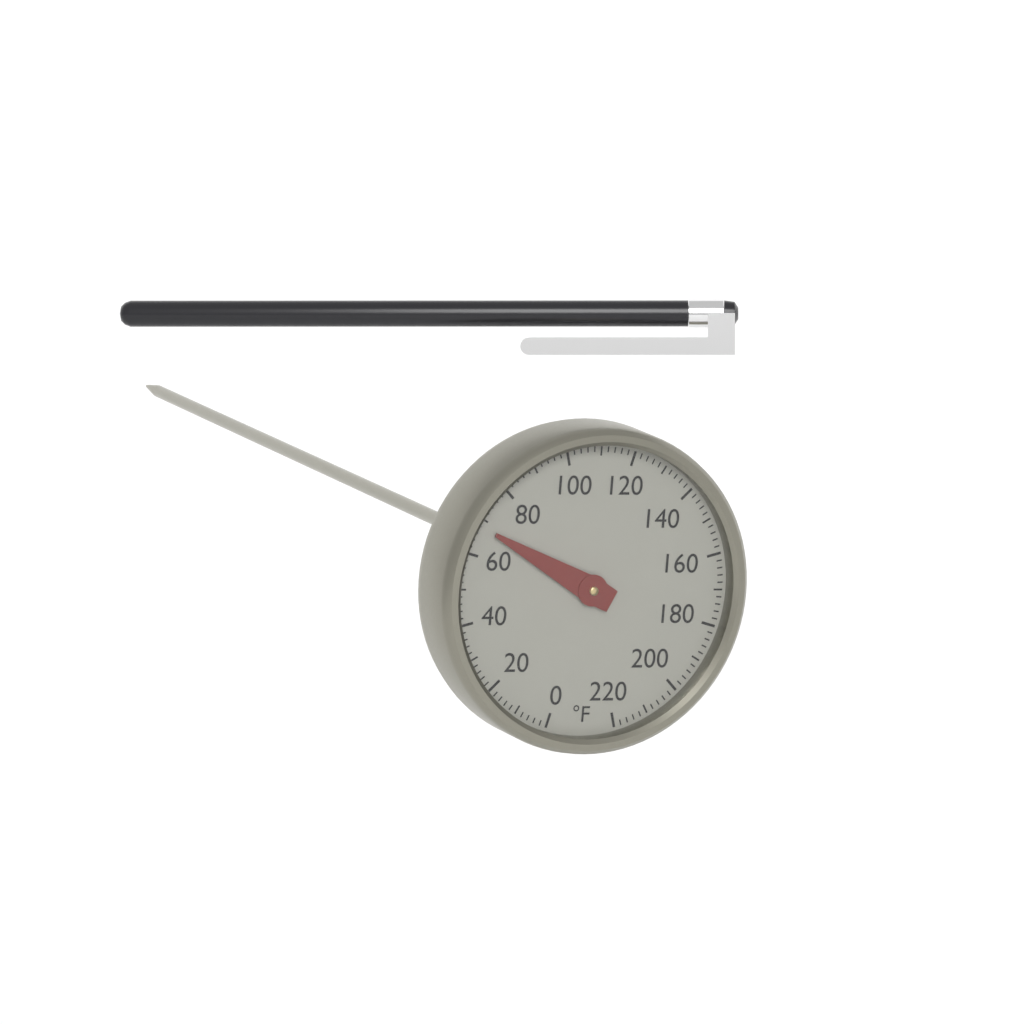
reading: 68 °F
